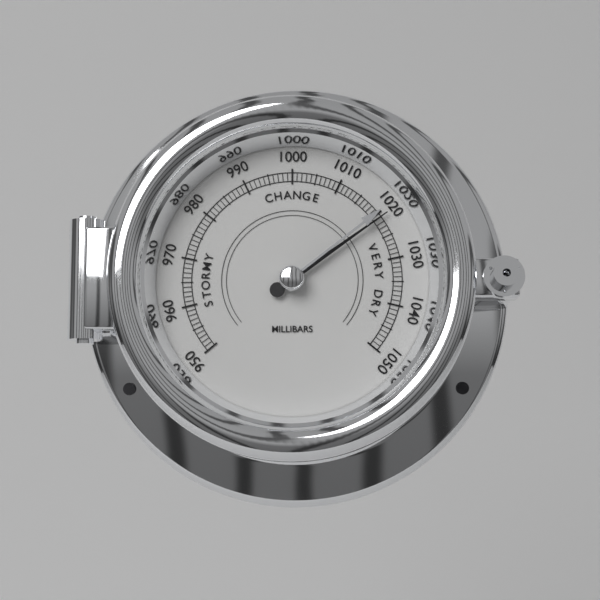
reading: 1021 mbar
